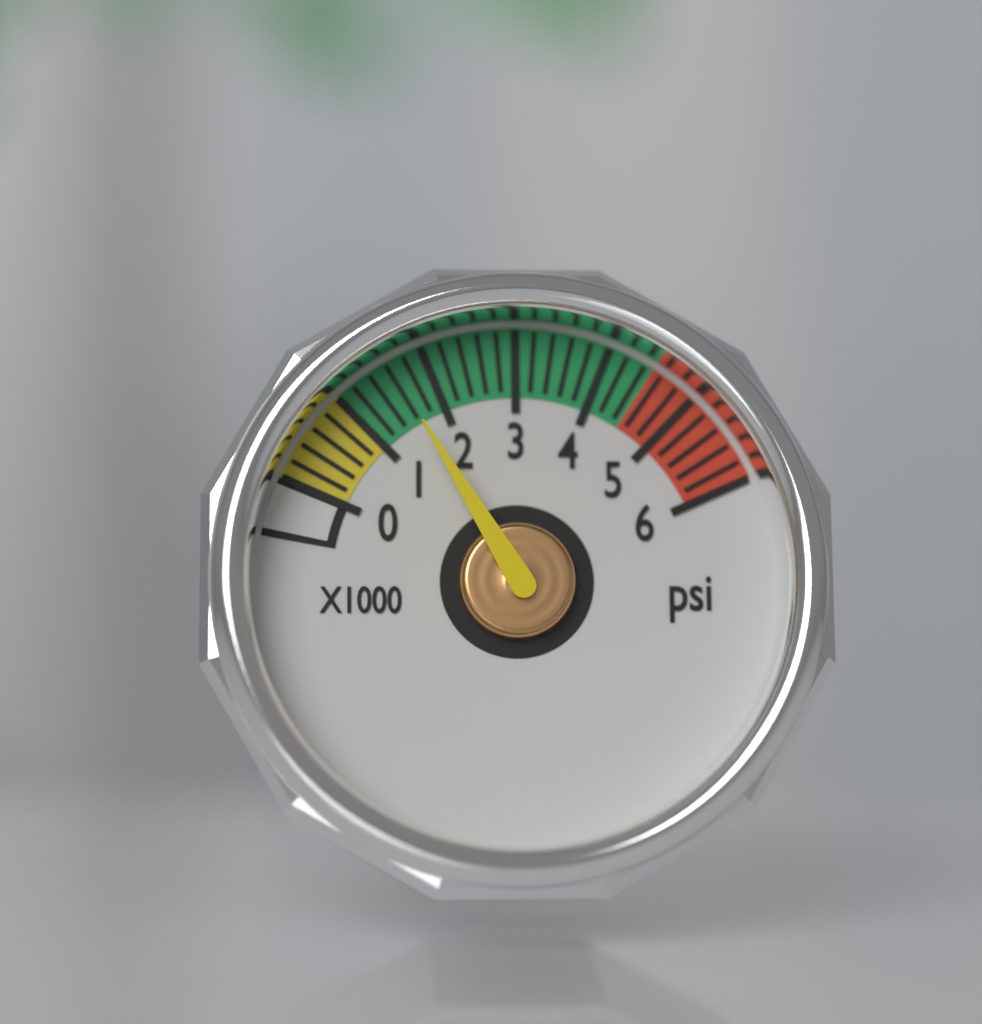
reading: 1600 psi
